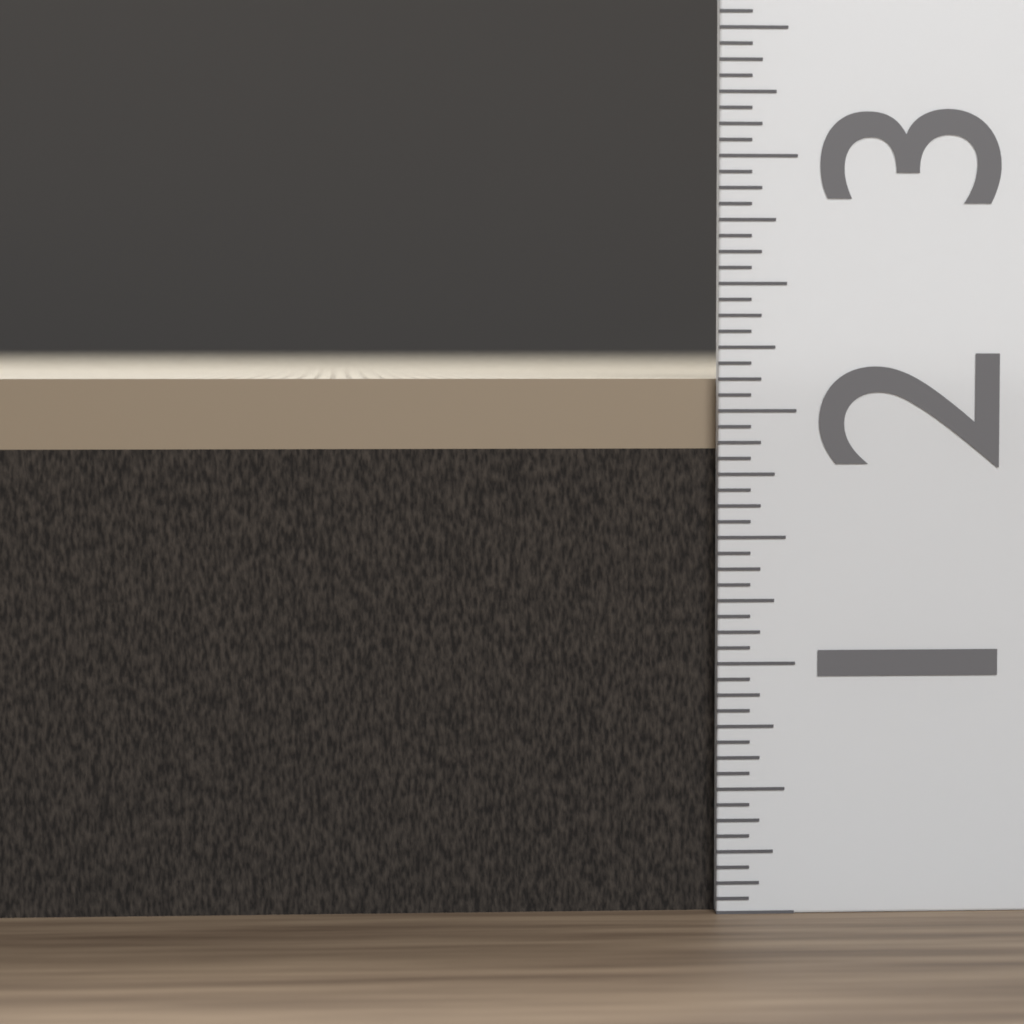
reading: 2.1250 (no unit)
